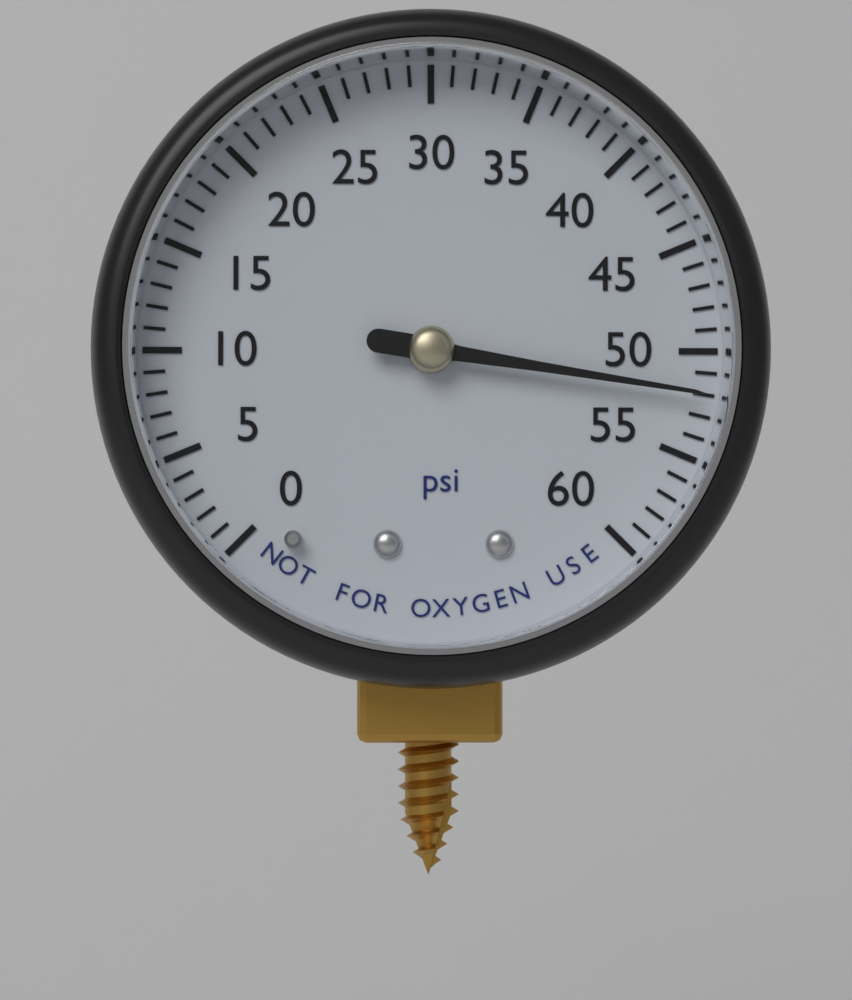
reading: 52 psi
